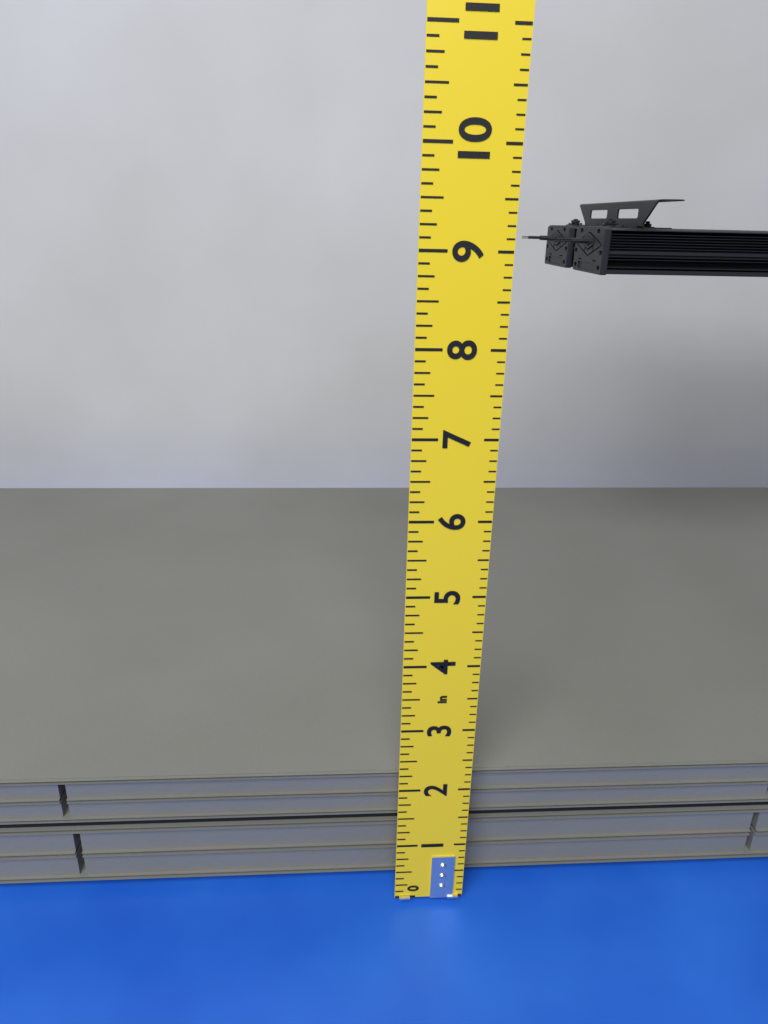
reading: 2.000 in
